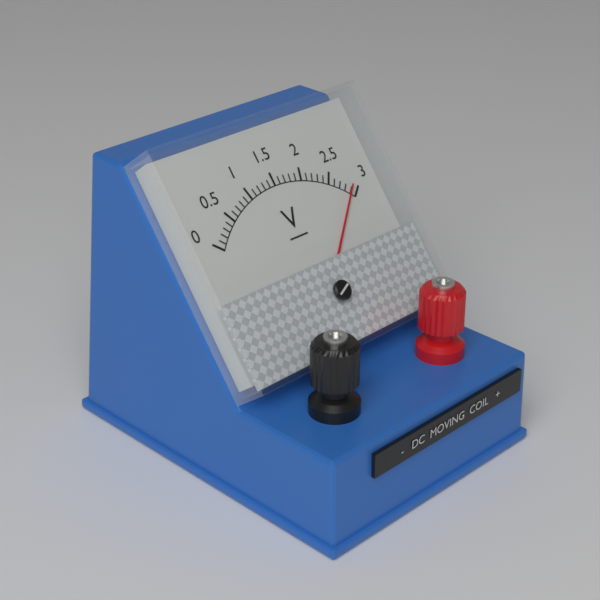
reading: 2.9 V
